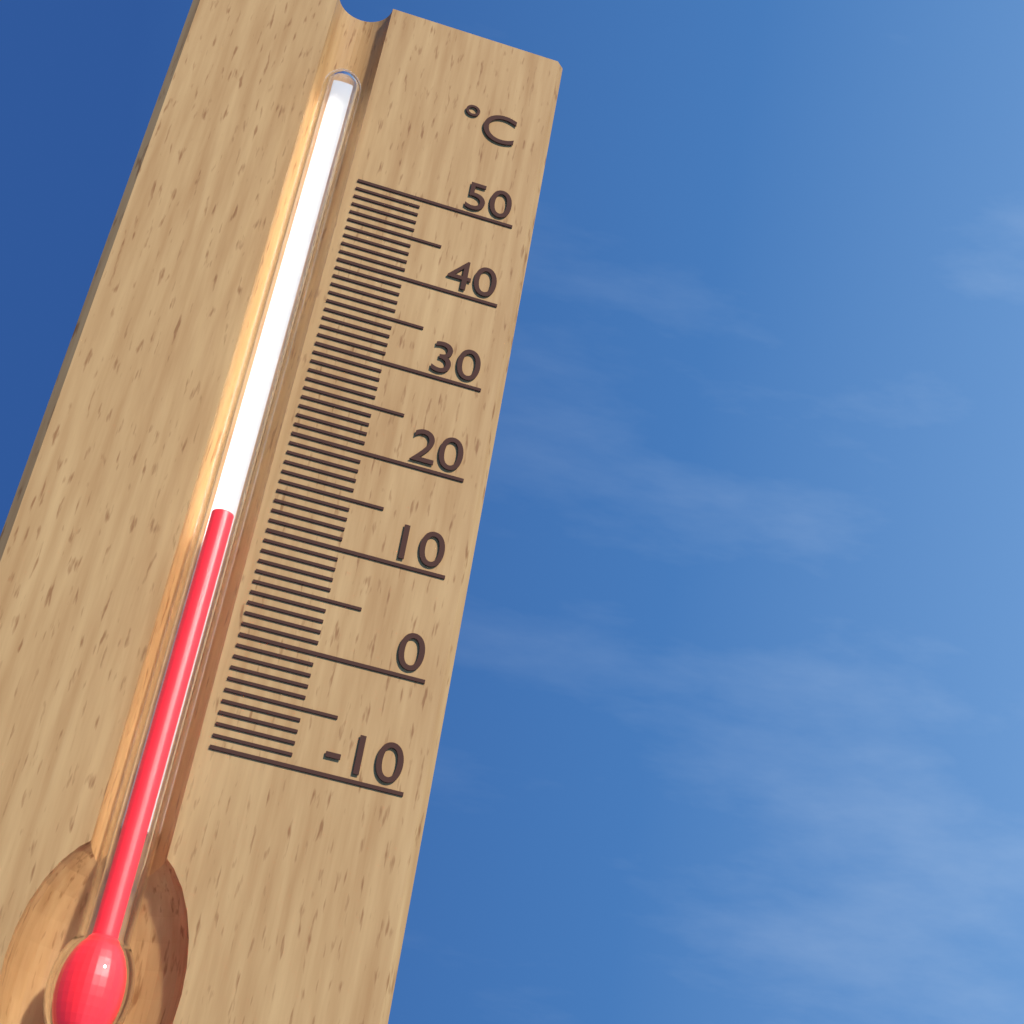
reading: 10 °C
